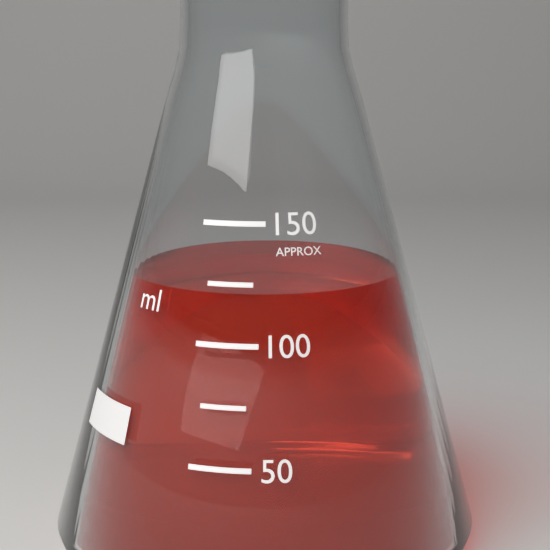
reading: 120 ml
